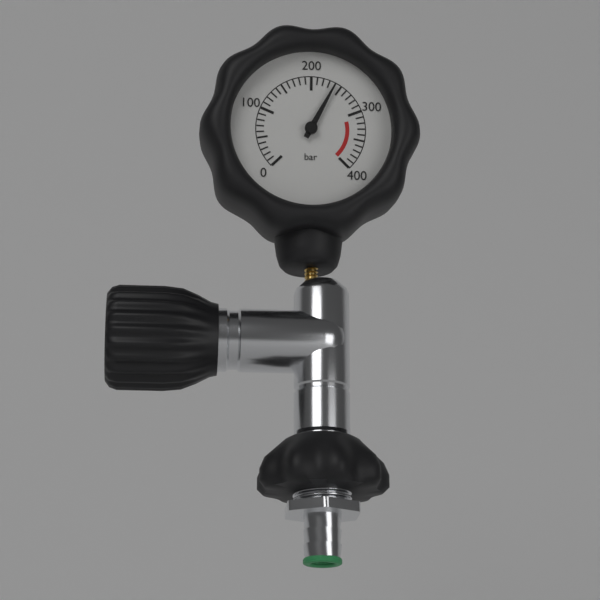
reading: 240 bar
